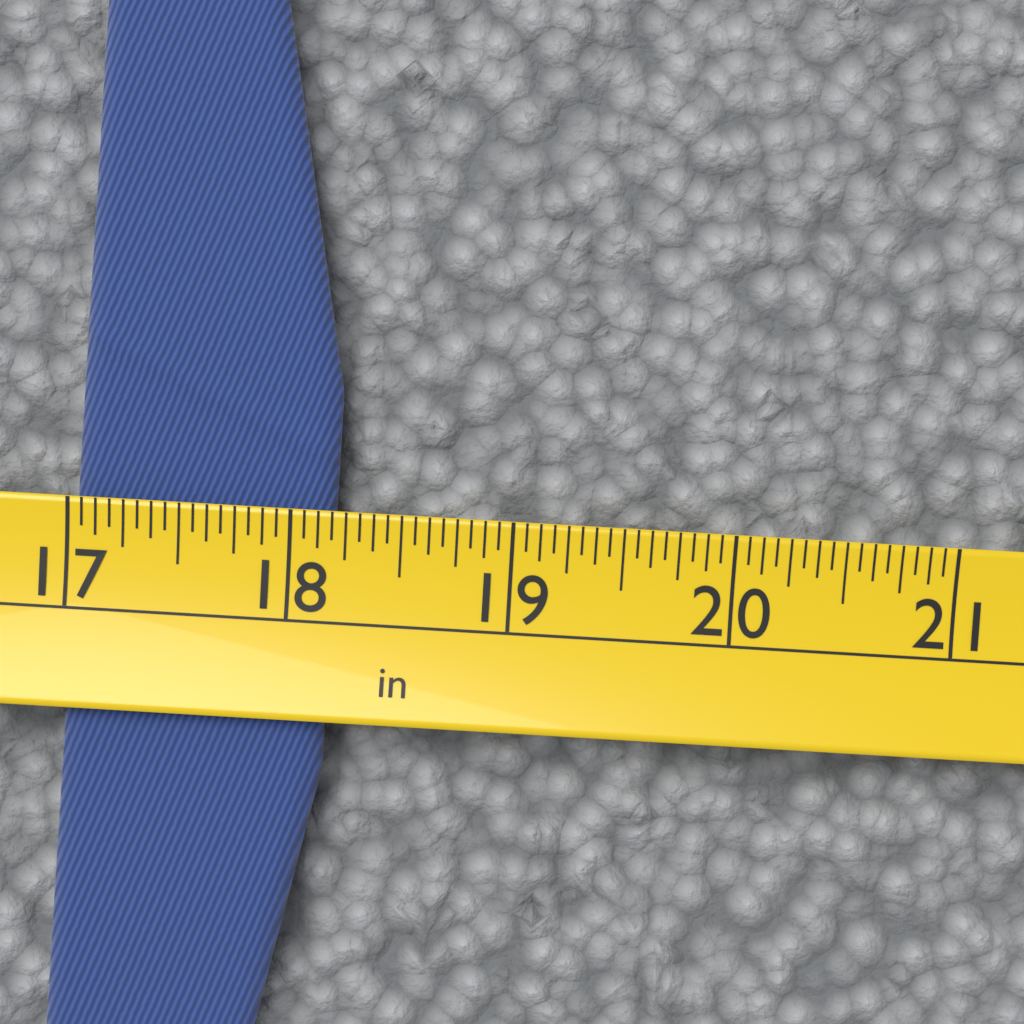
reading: 18.1875 in
